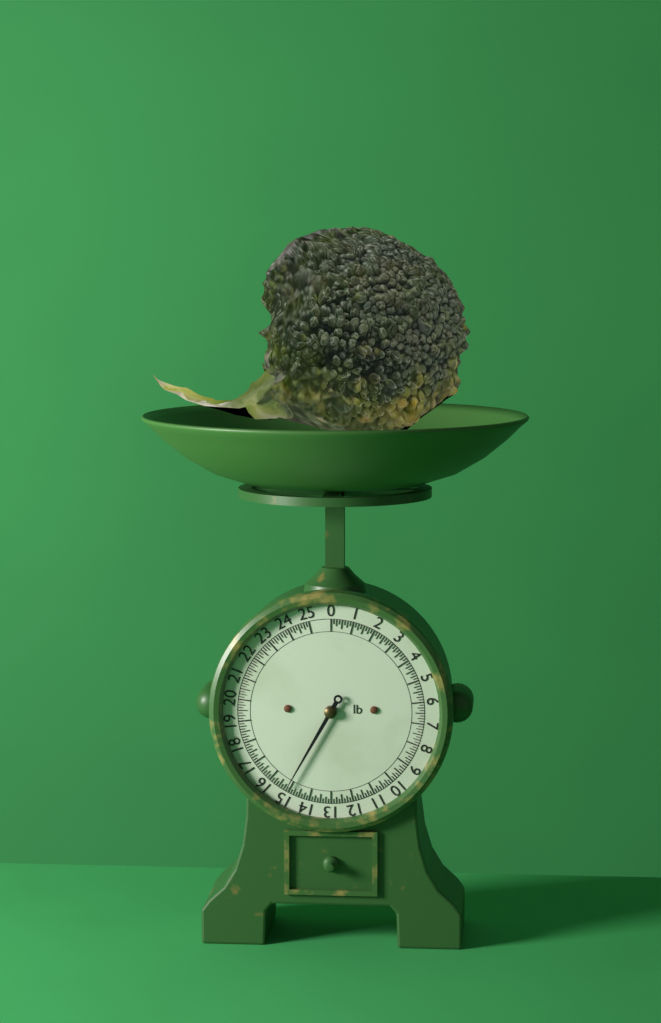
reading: 15.125 lb
